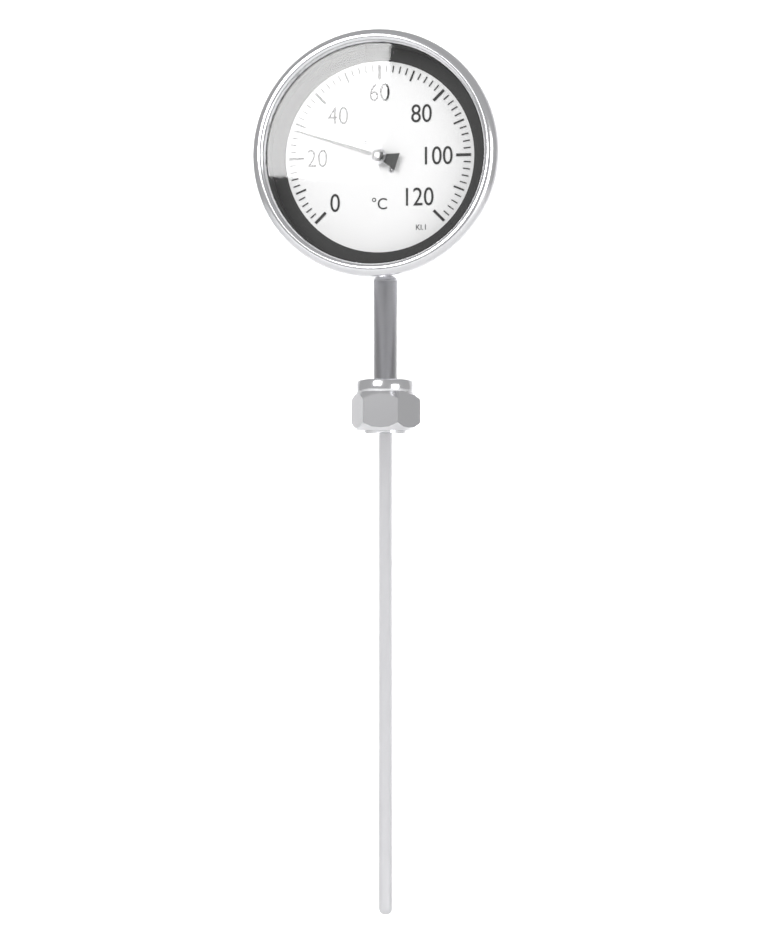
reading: 28 °C
